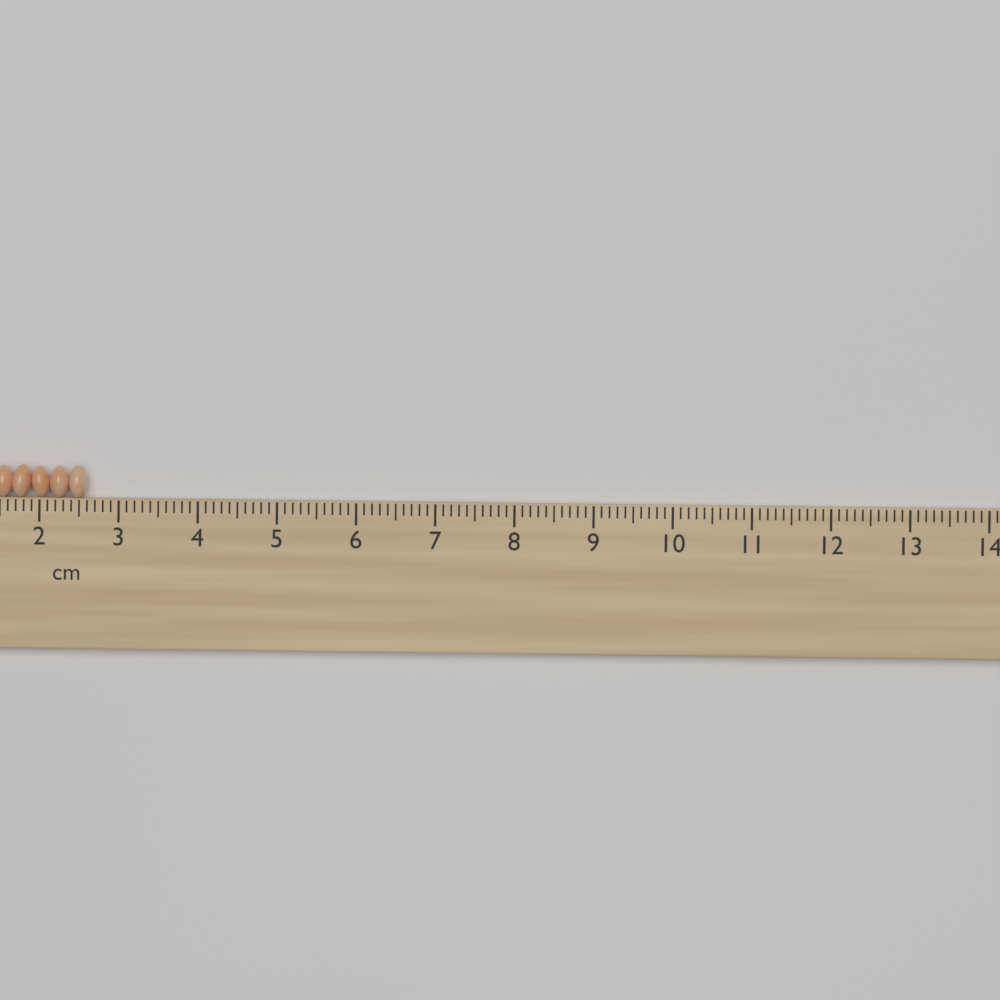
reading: 2.6 cm
